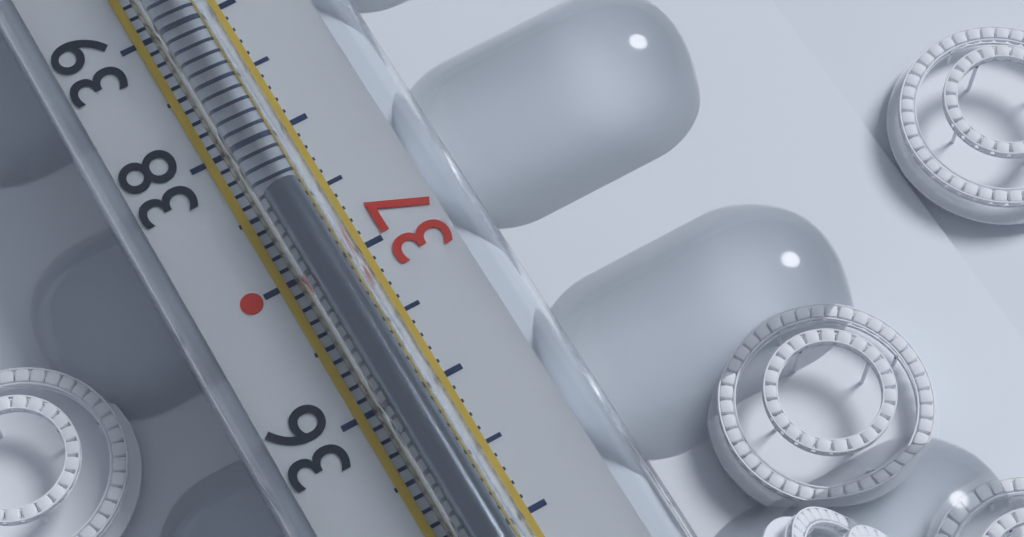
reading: 37.5 °C
